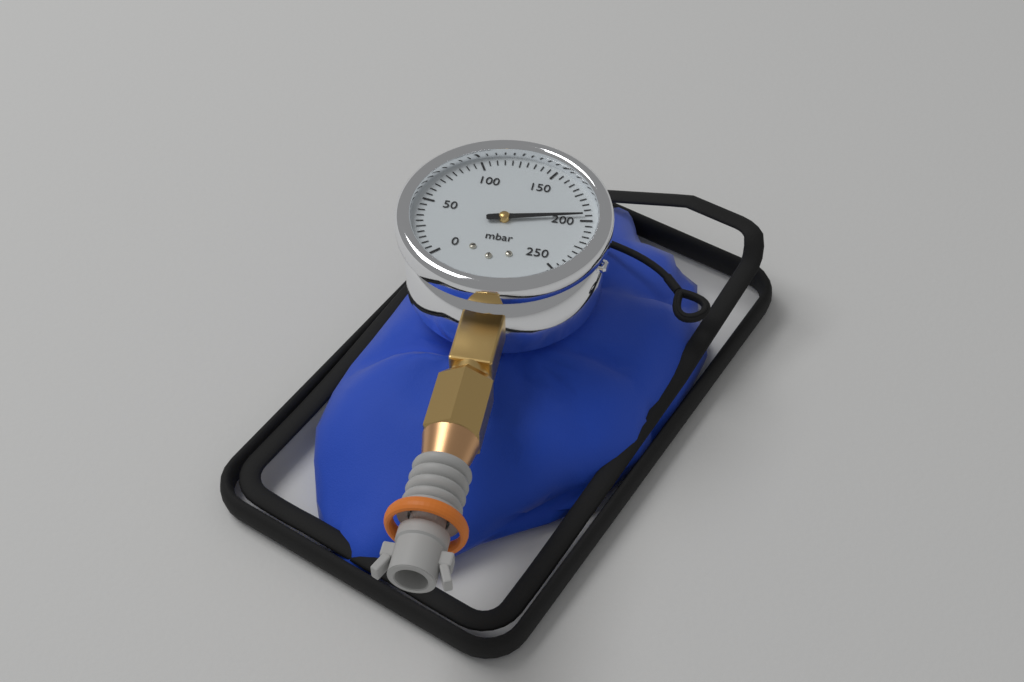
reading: 195 mbar
